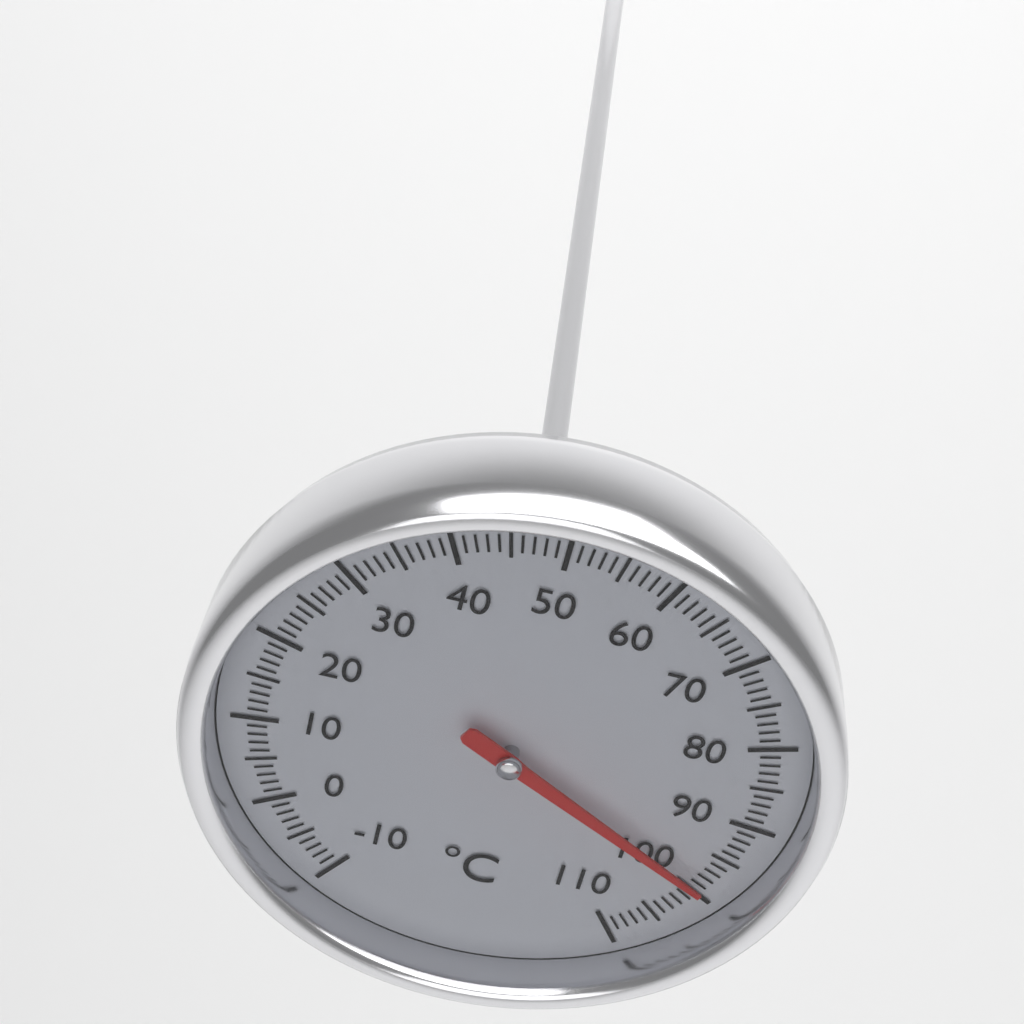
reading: 99 °C
